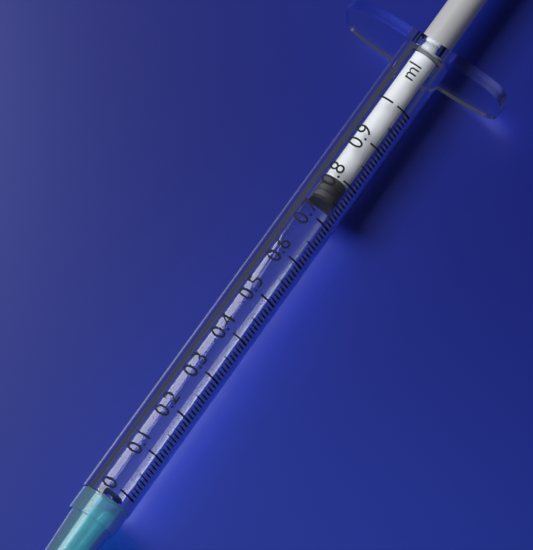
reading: 0.75 ml
